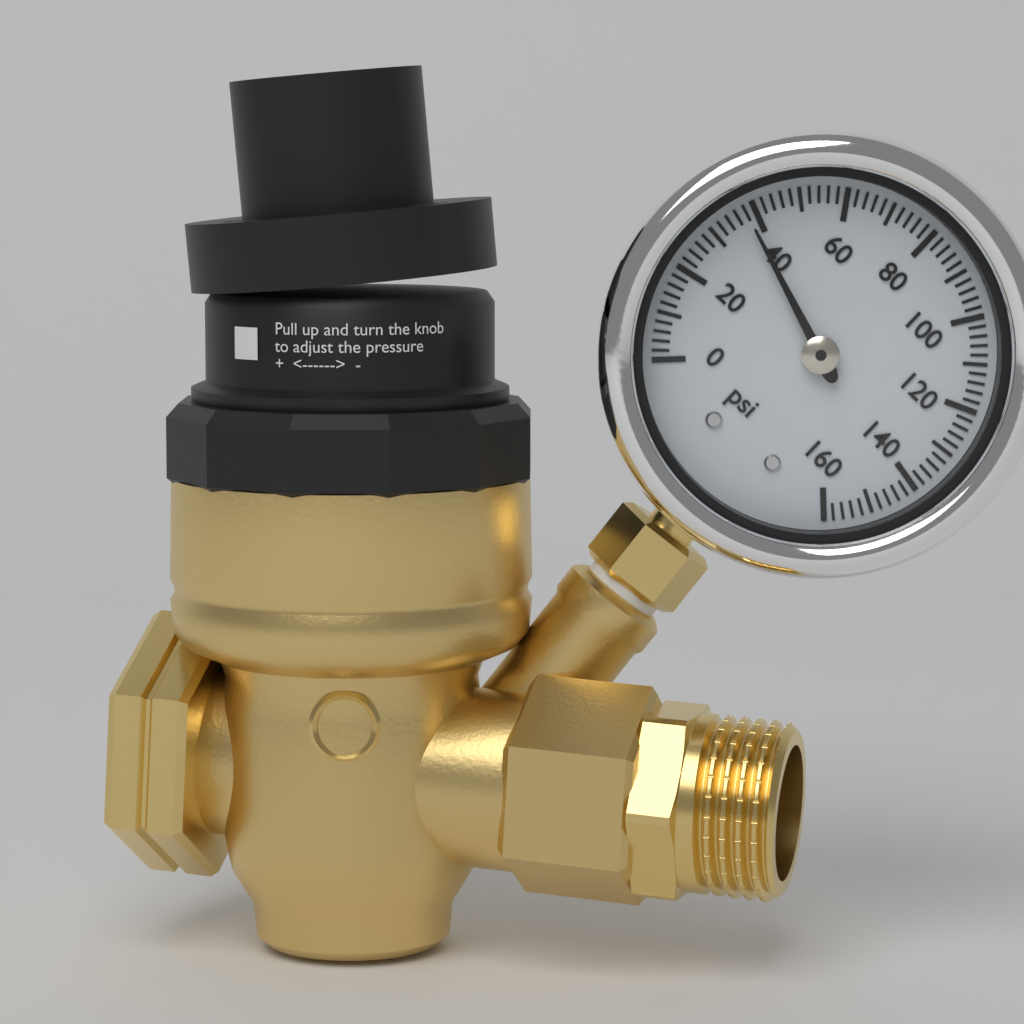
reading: 38 psi
